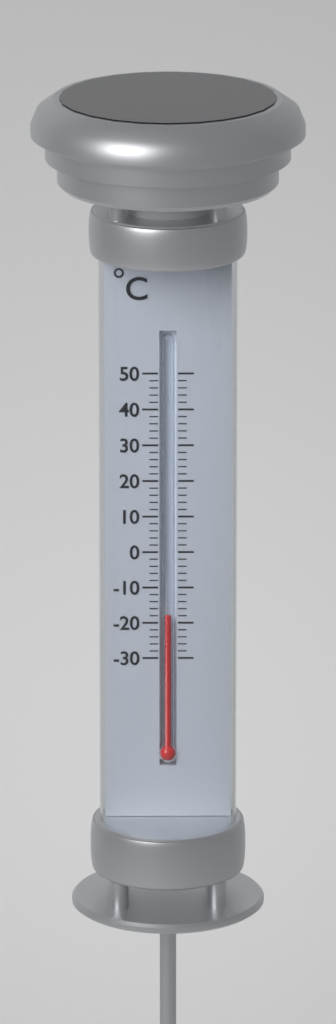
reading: -18 °C
